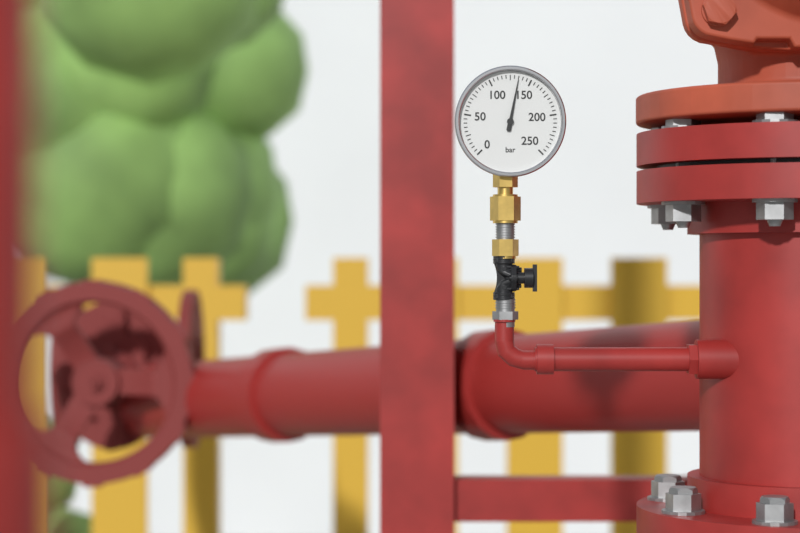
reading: 135 bar
